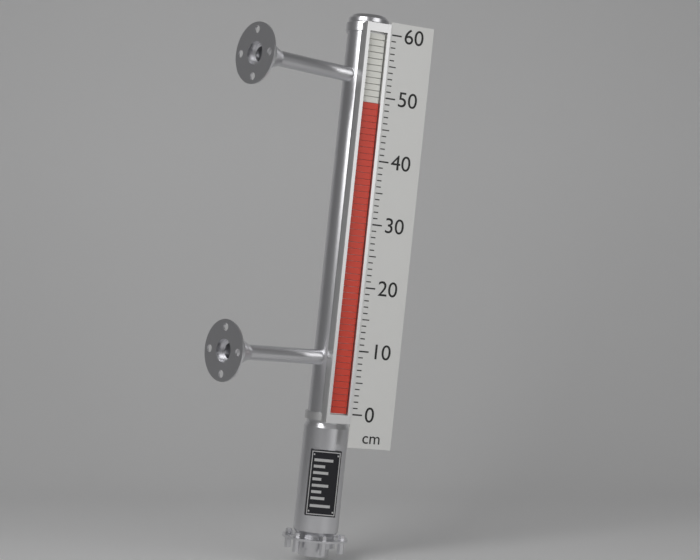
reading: 49 cm
